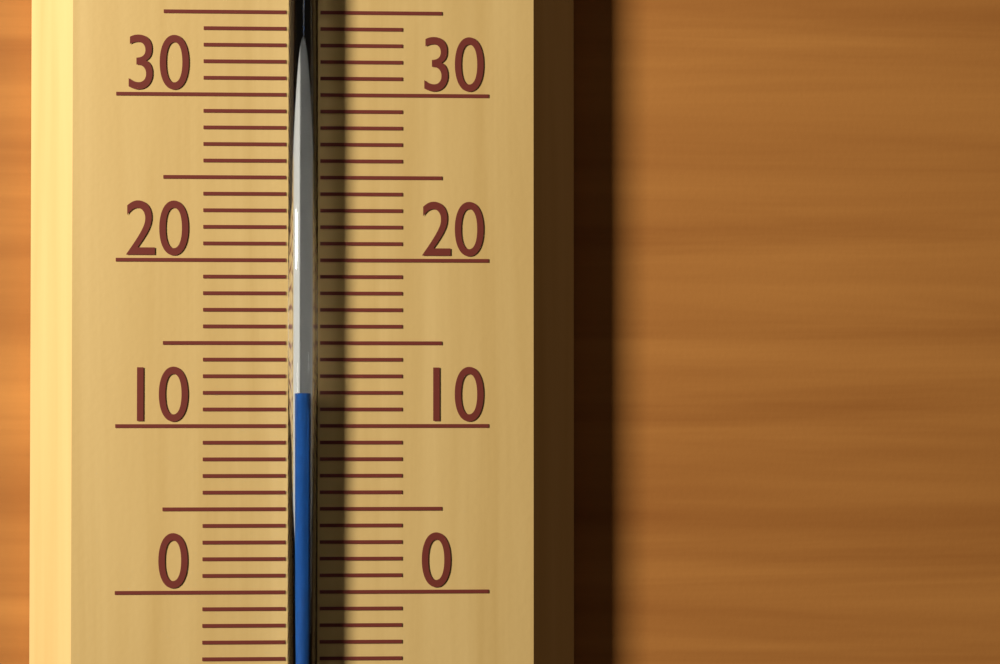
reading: 12 °C
